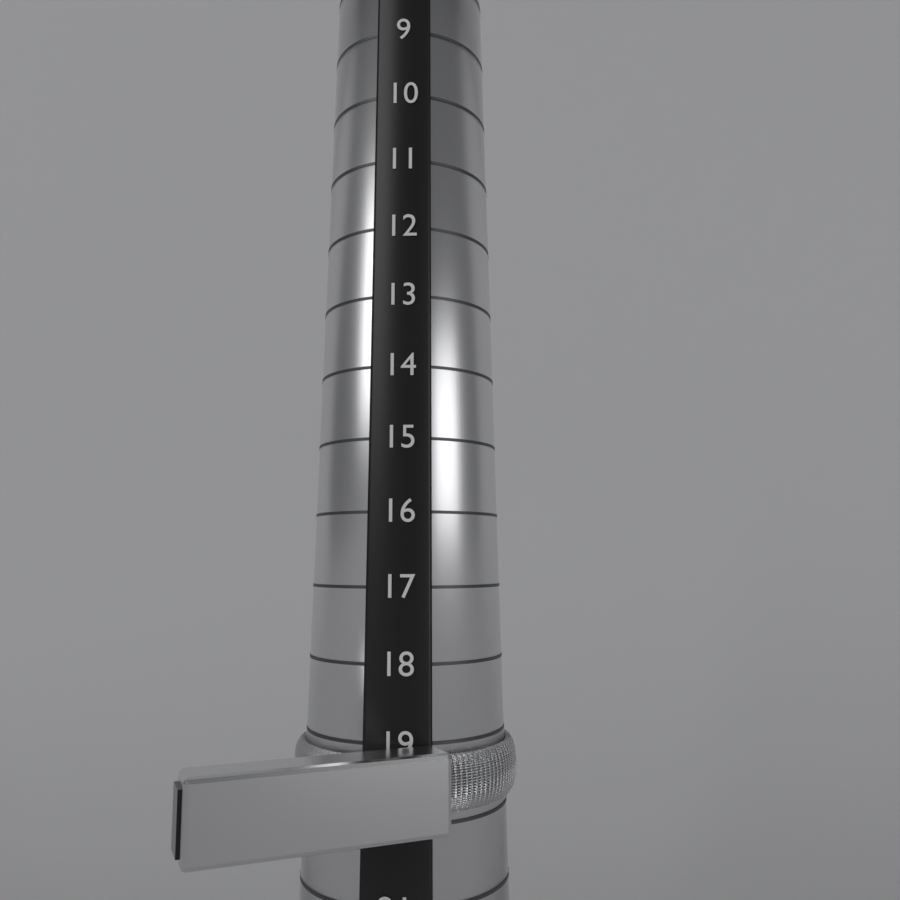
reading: 20 (no unit)
